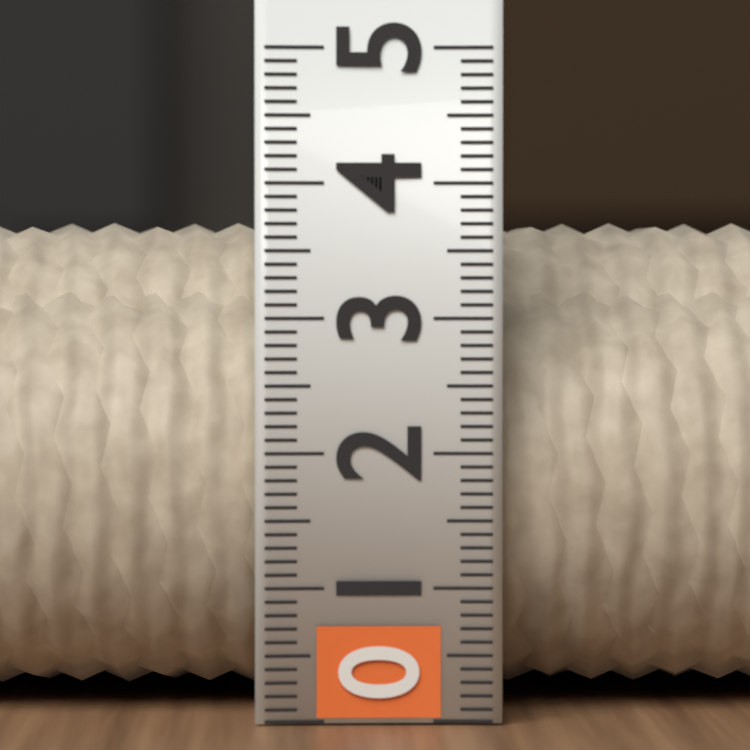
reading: 3.8 (no unit)
